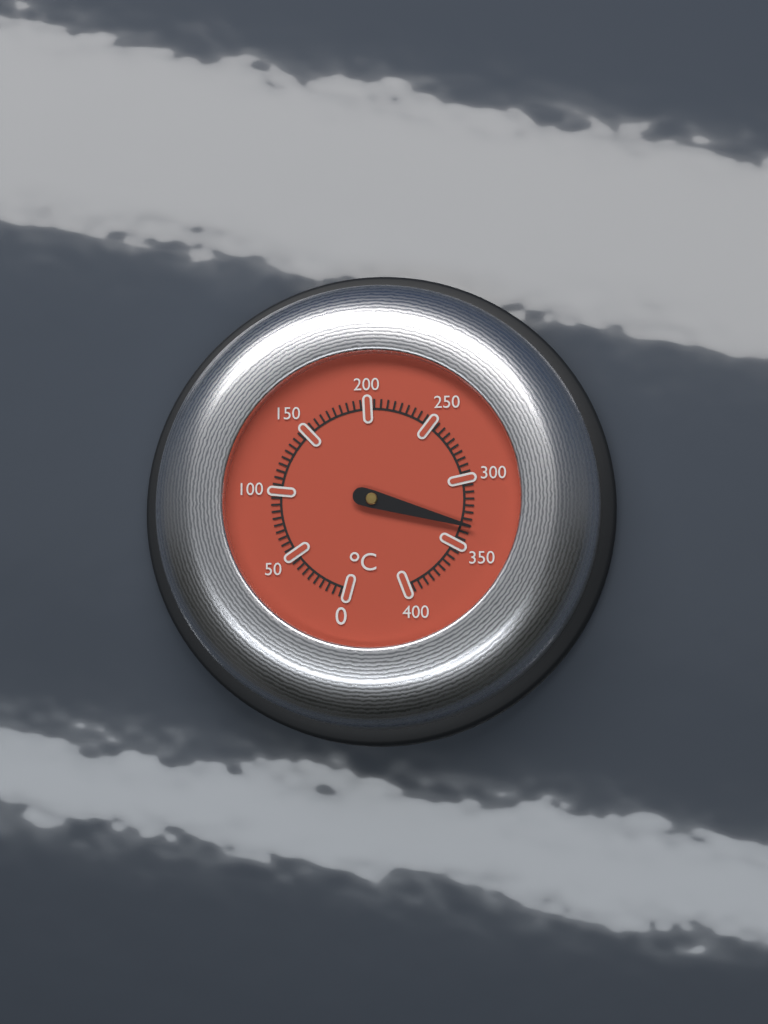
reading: 335 °C
